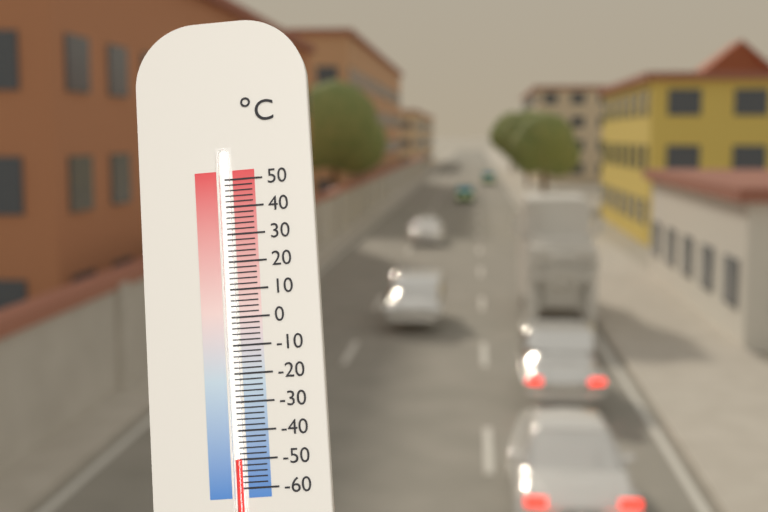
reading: -50 °C
